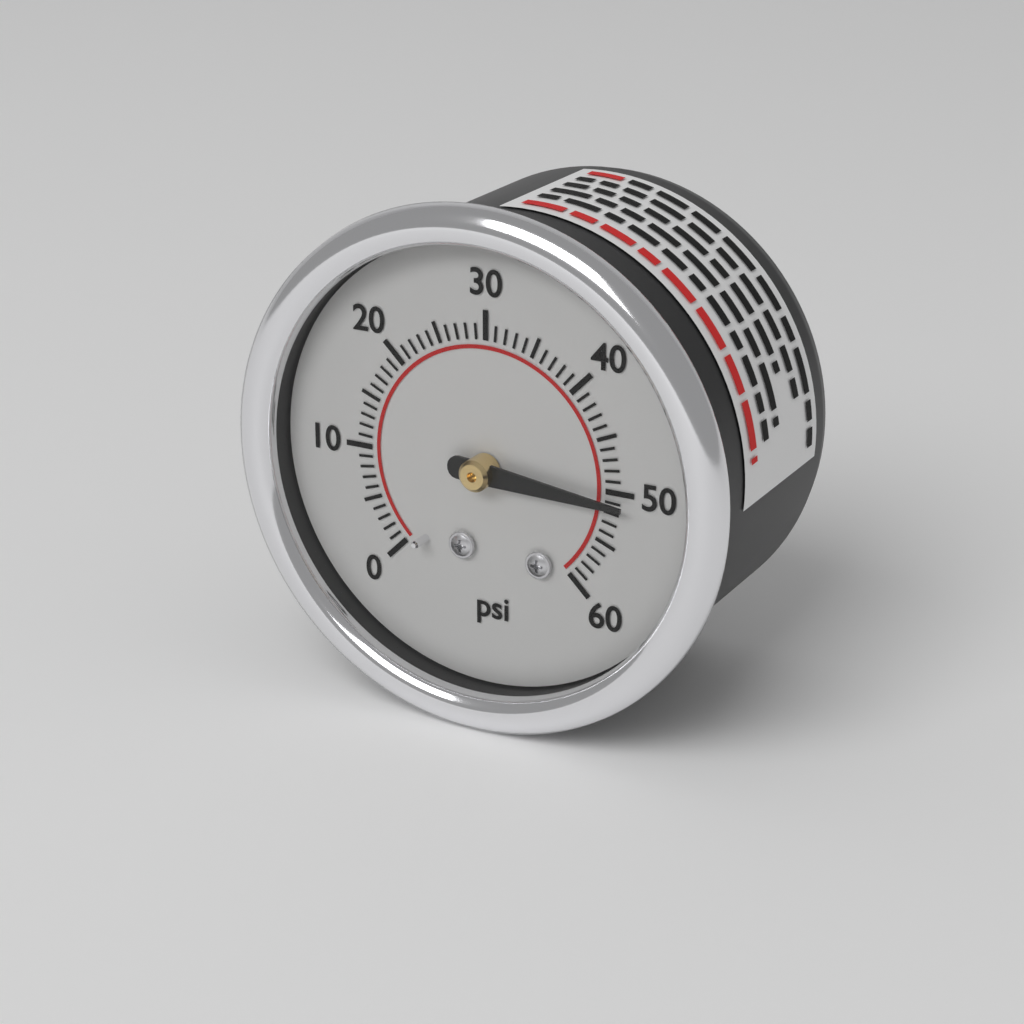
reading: 51 psi
